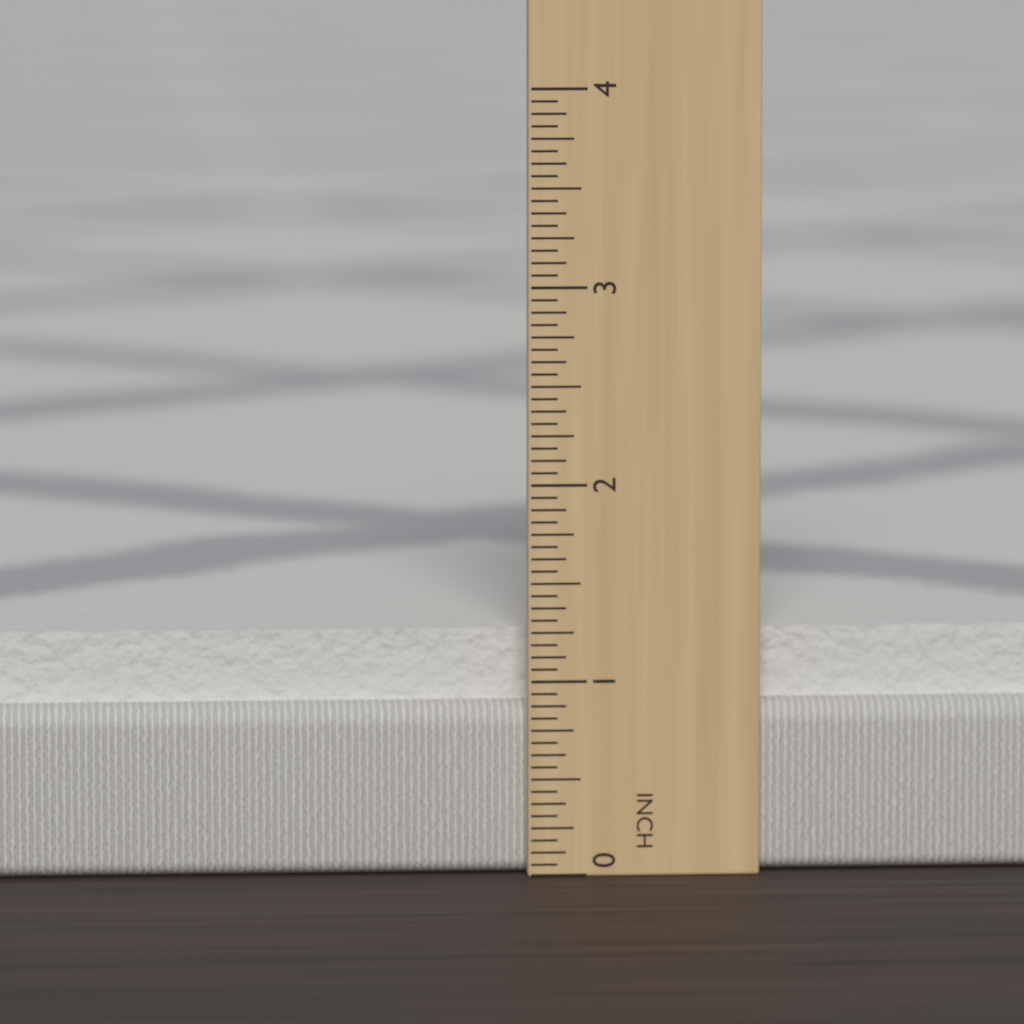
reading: 1.2500 in
